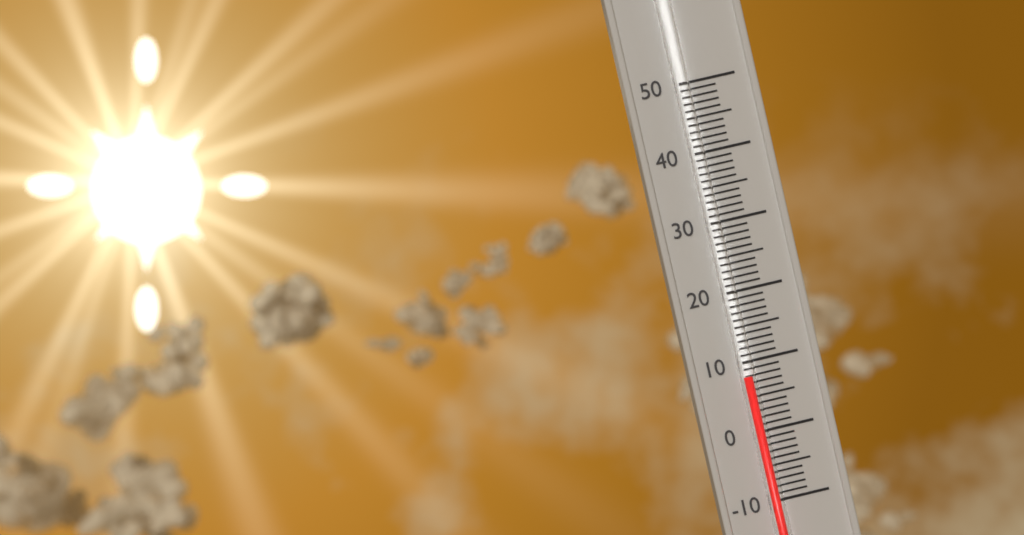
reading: 8 (no unit)
